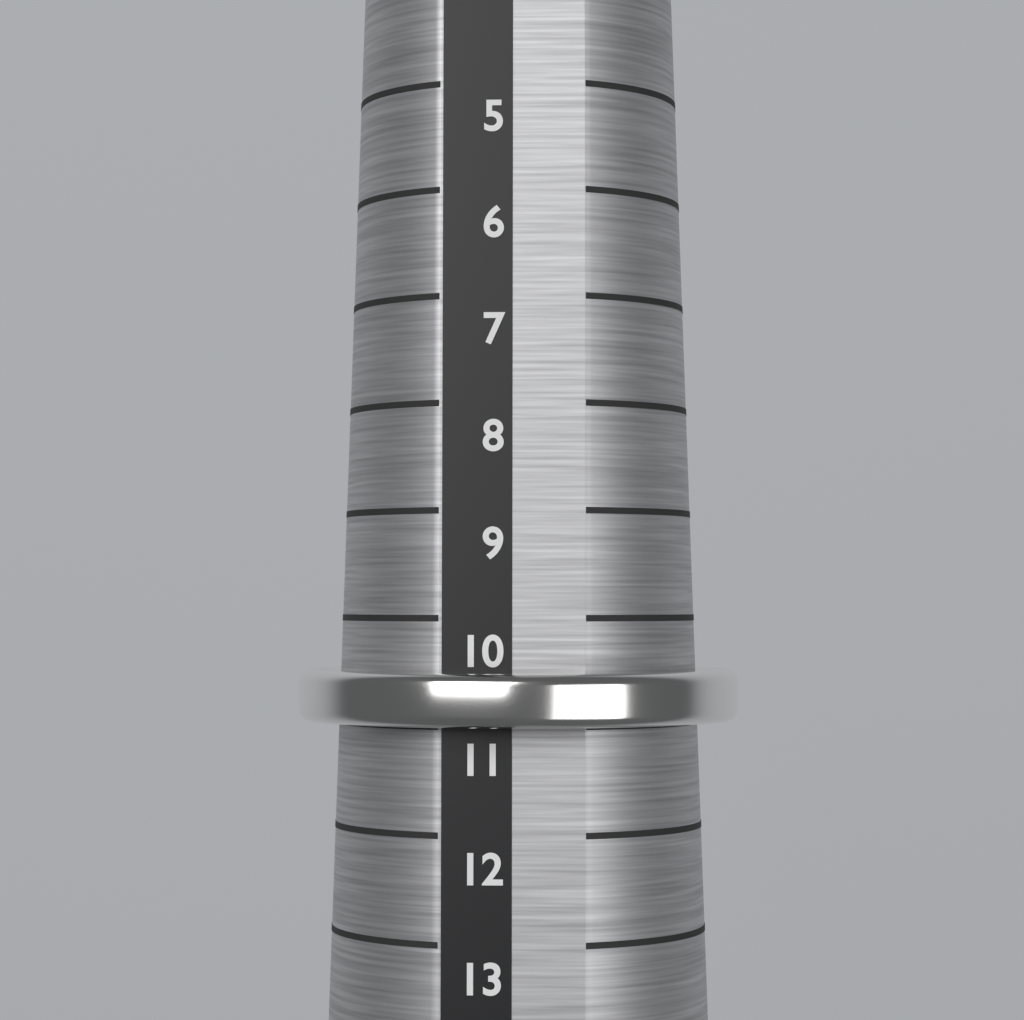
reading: 11 (no unit)
